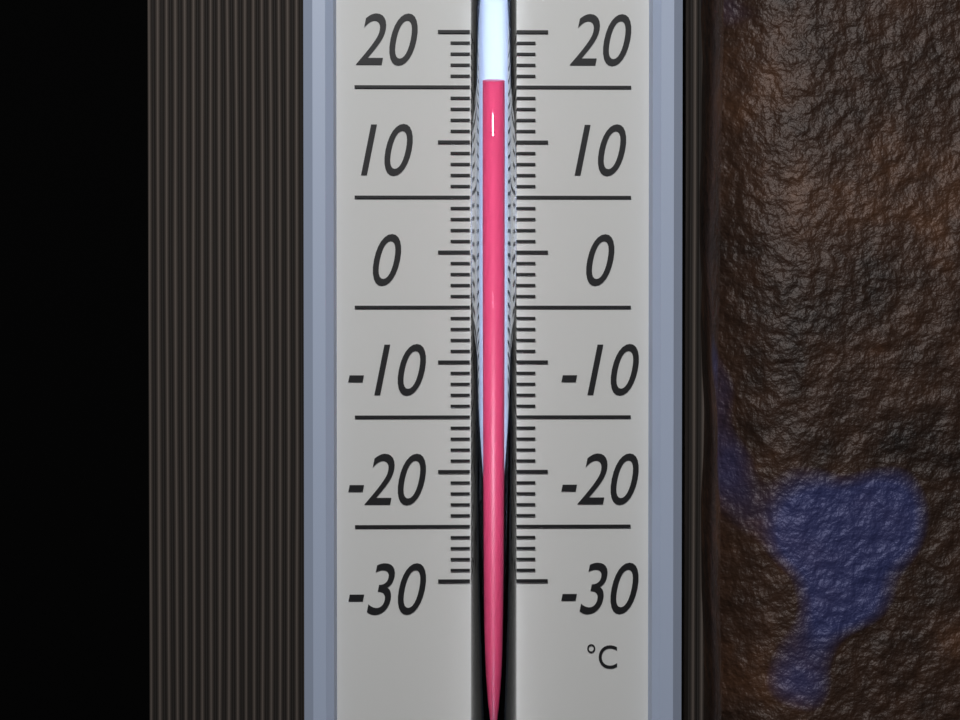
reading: 15 °C
